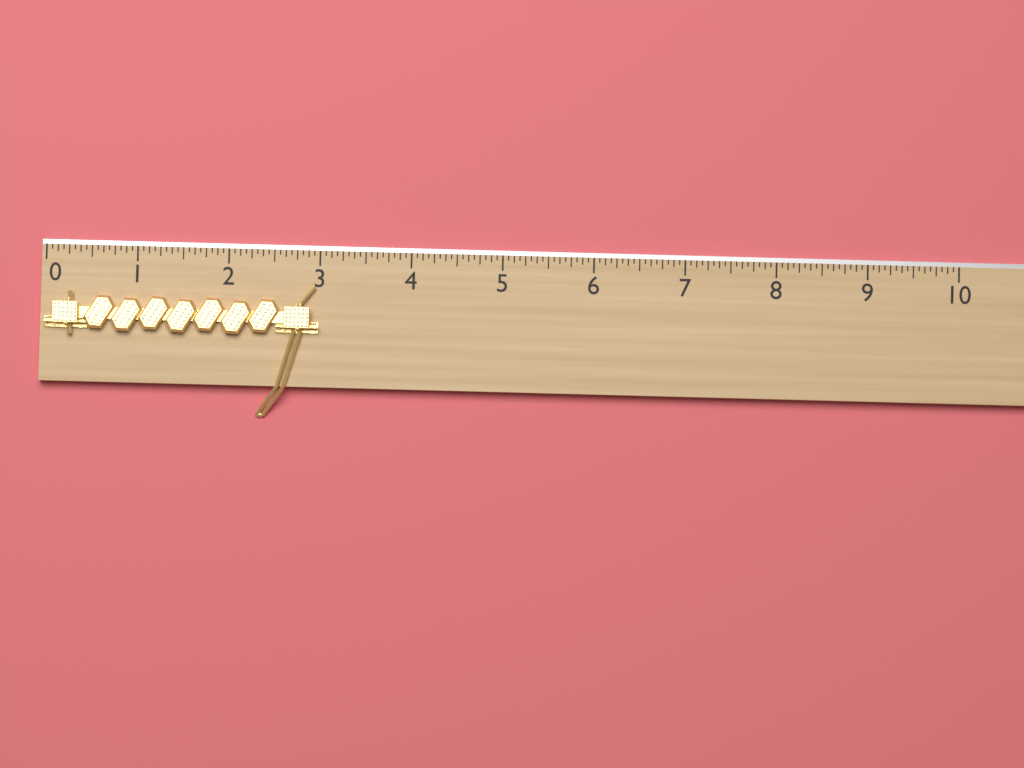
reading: 3.0000 (no unit)
